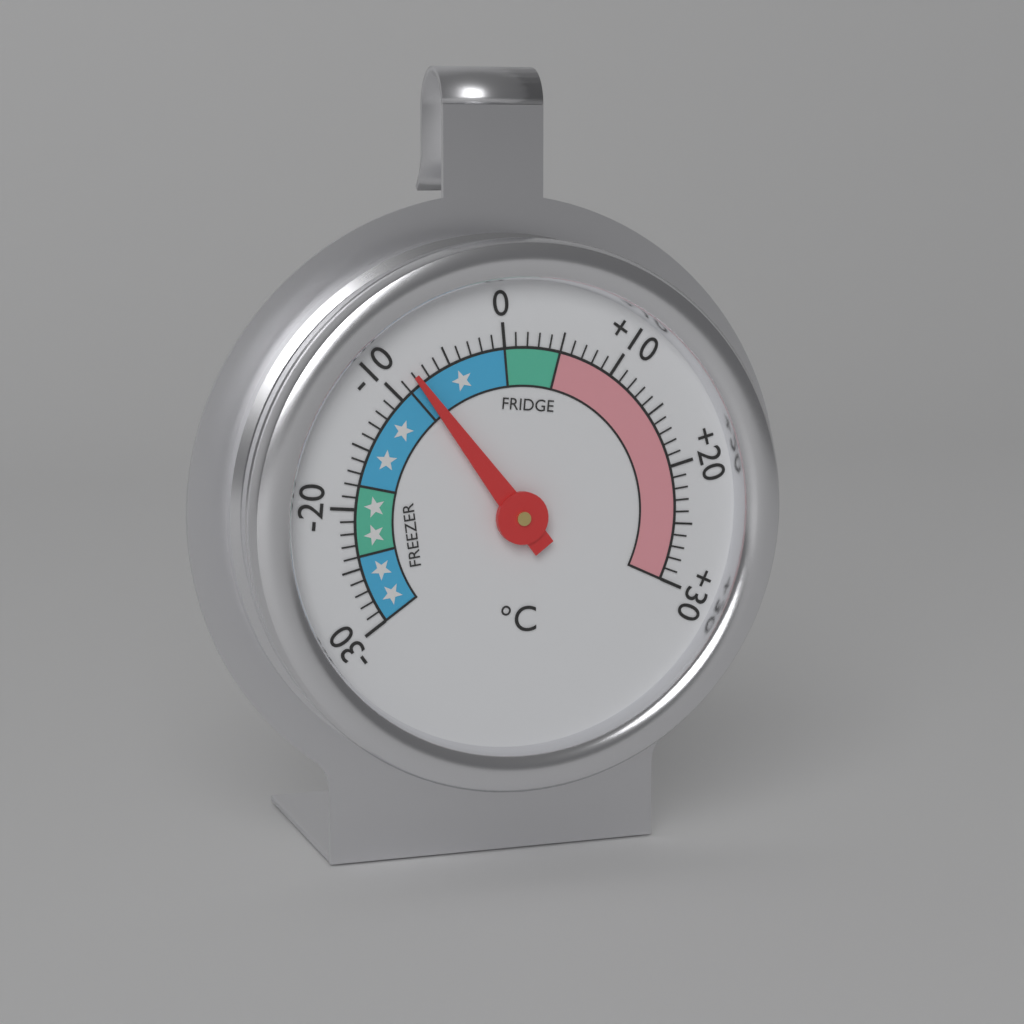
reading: -8 °C
